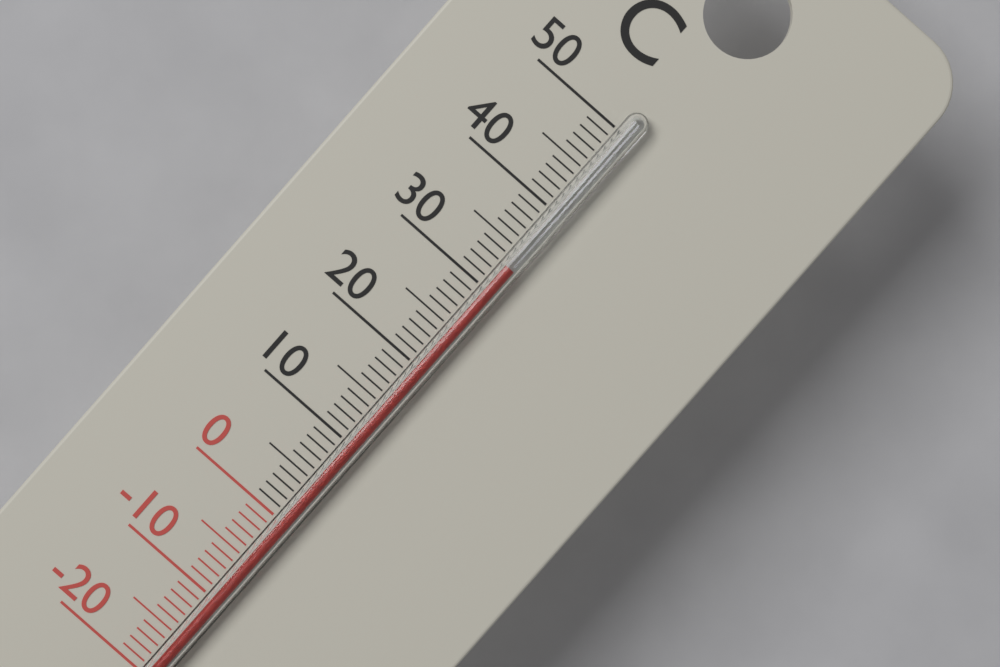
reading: 33 °C
